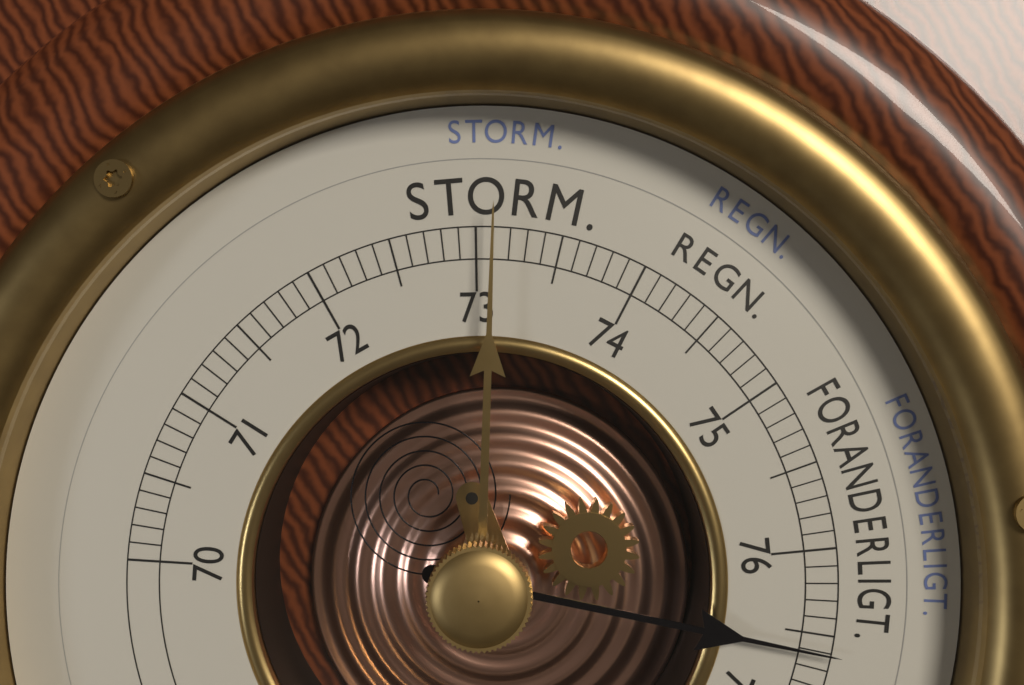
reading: 76.6 cm
